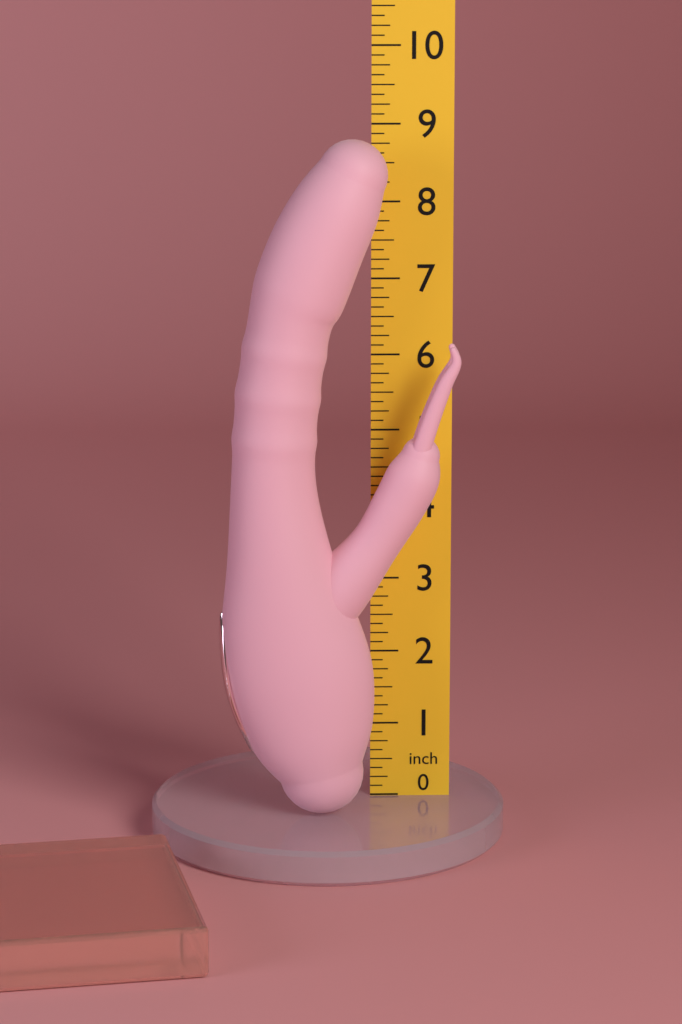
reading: 8.875 inch
